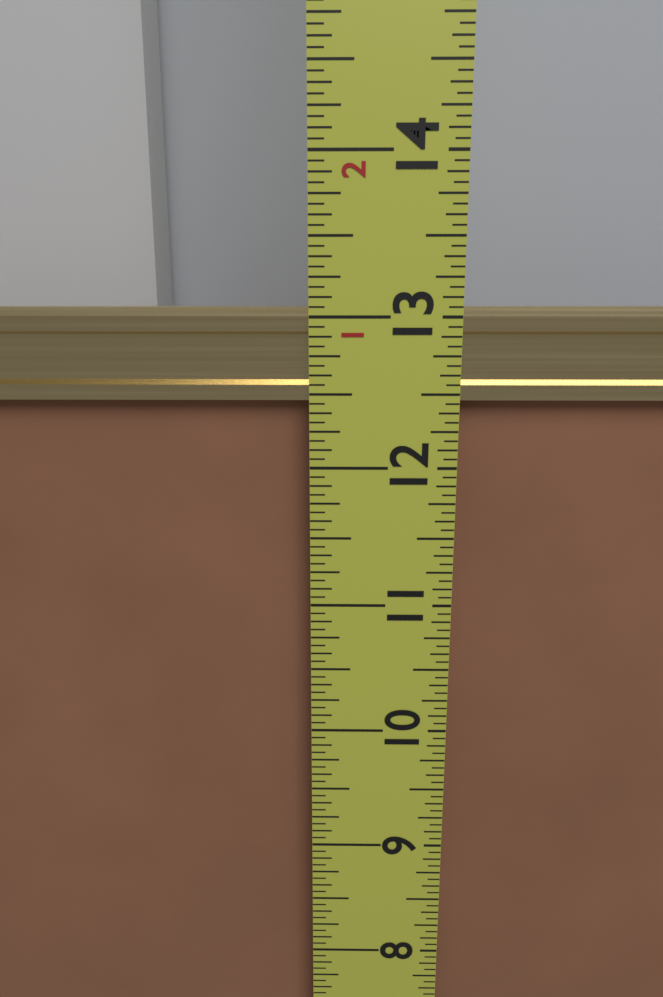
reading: 13.0625 in
